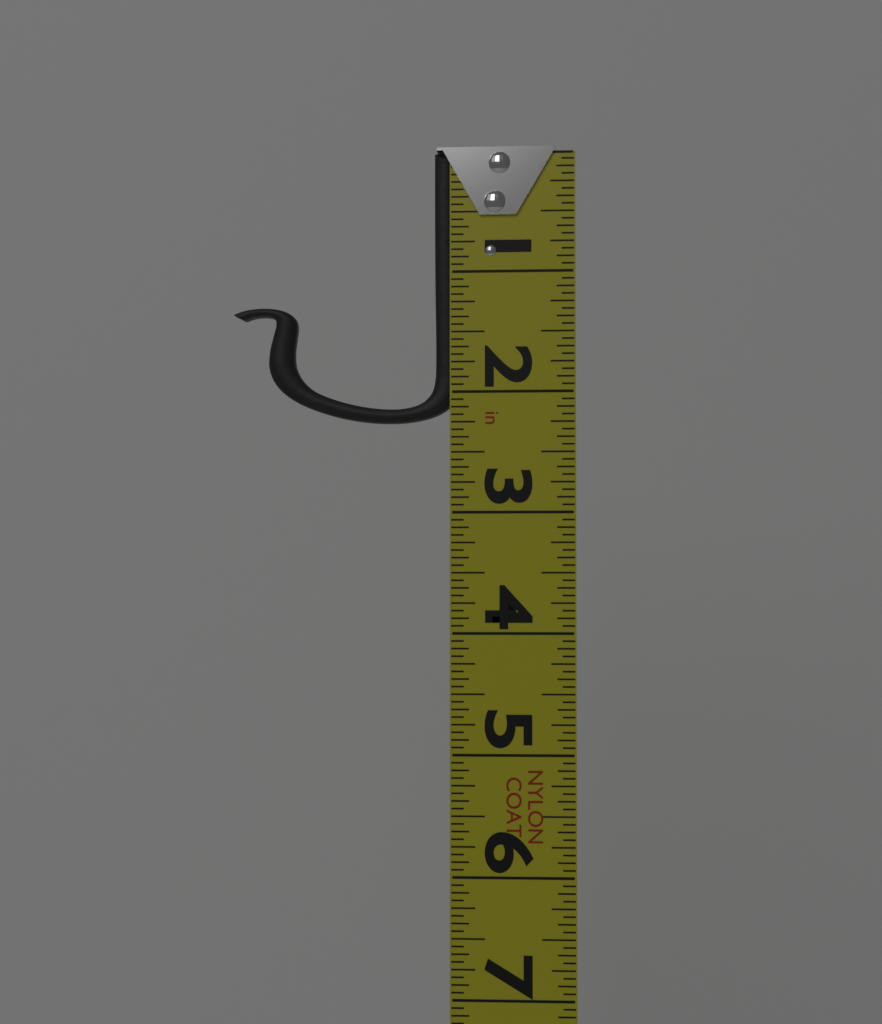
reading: 2.2500 in
